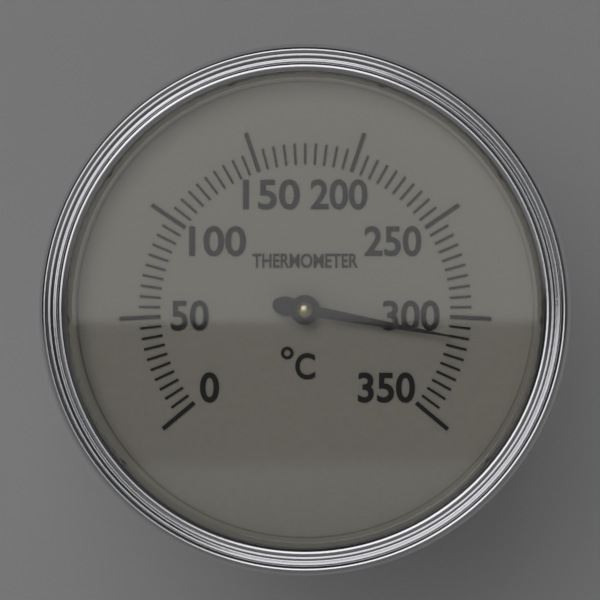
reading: 310 °C
